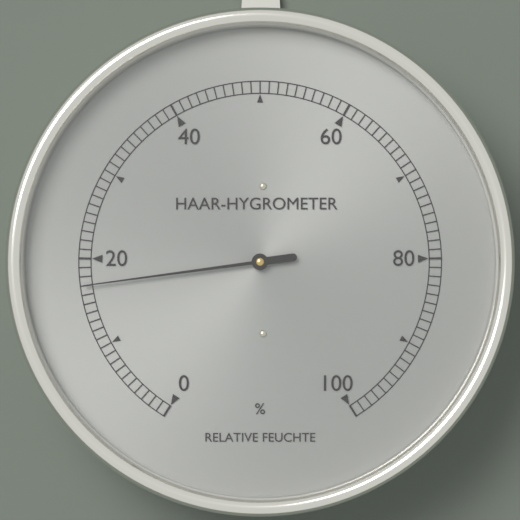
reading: 17 %
